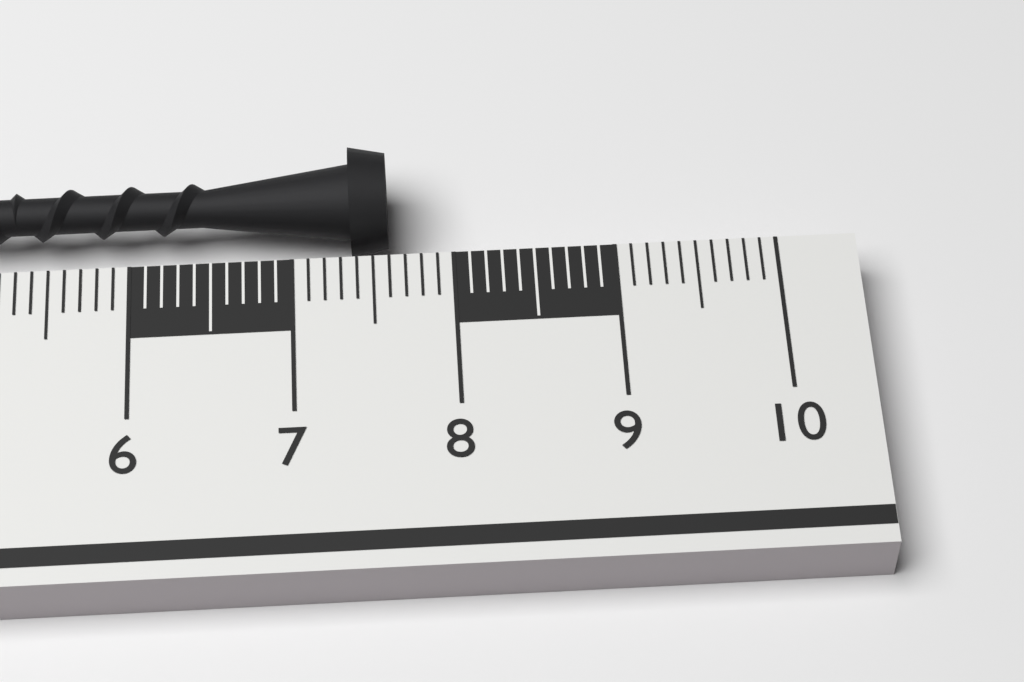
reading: 7.6 cm
